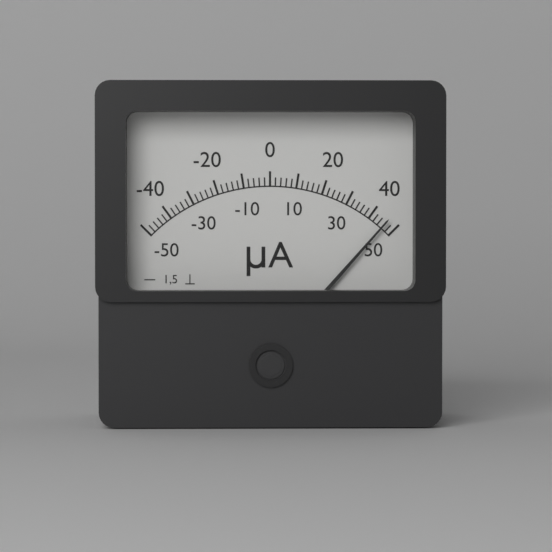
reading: 46 µA
